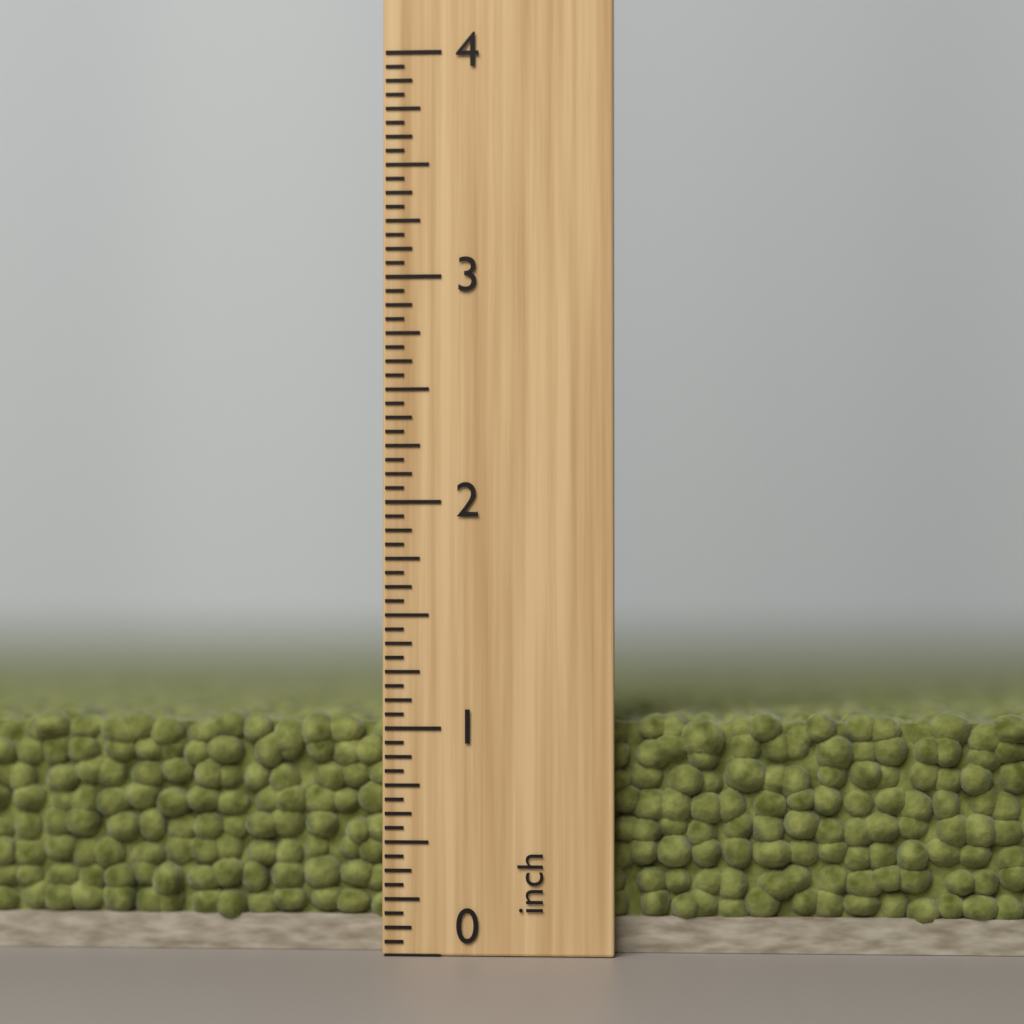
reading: 1.0625 inch
